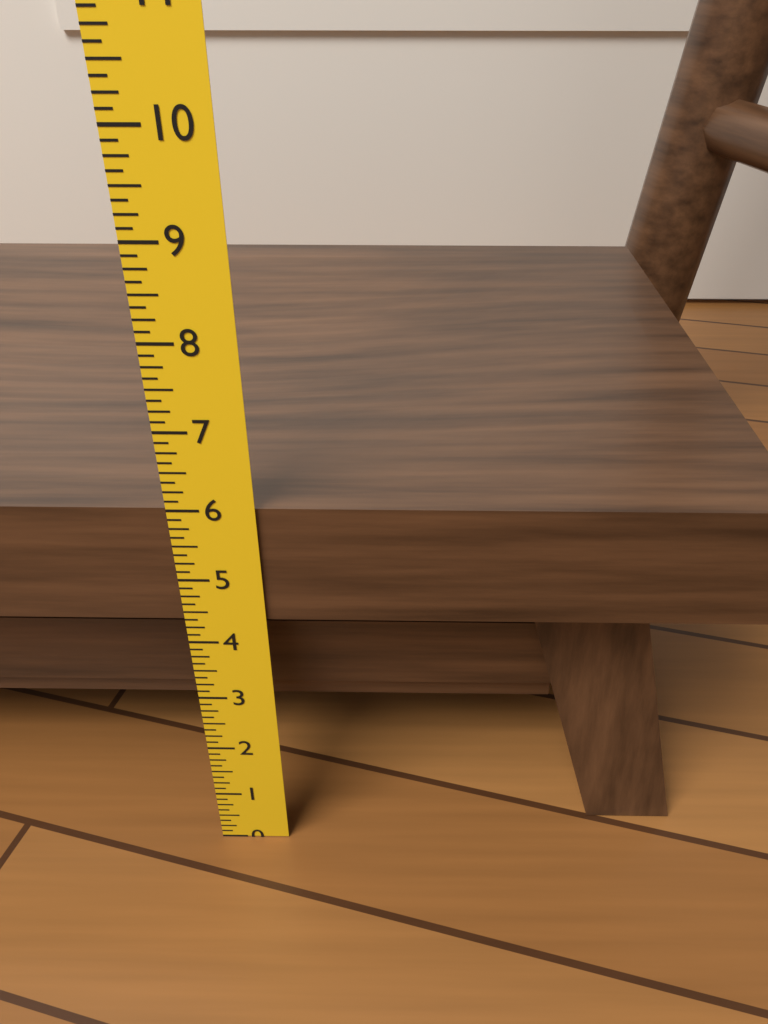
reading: 6.000 in
